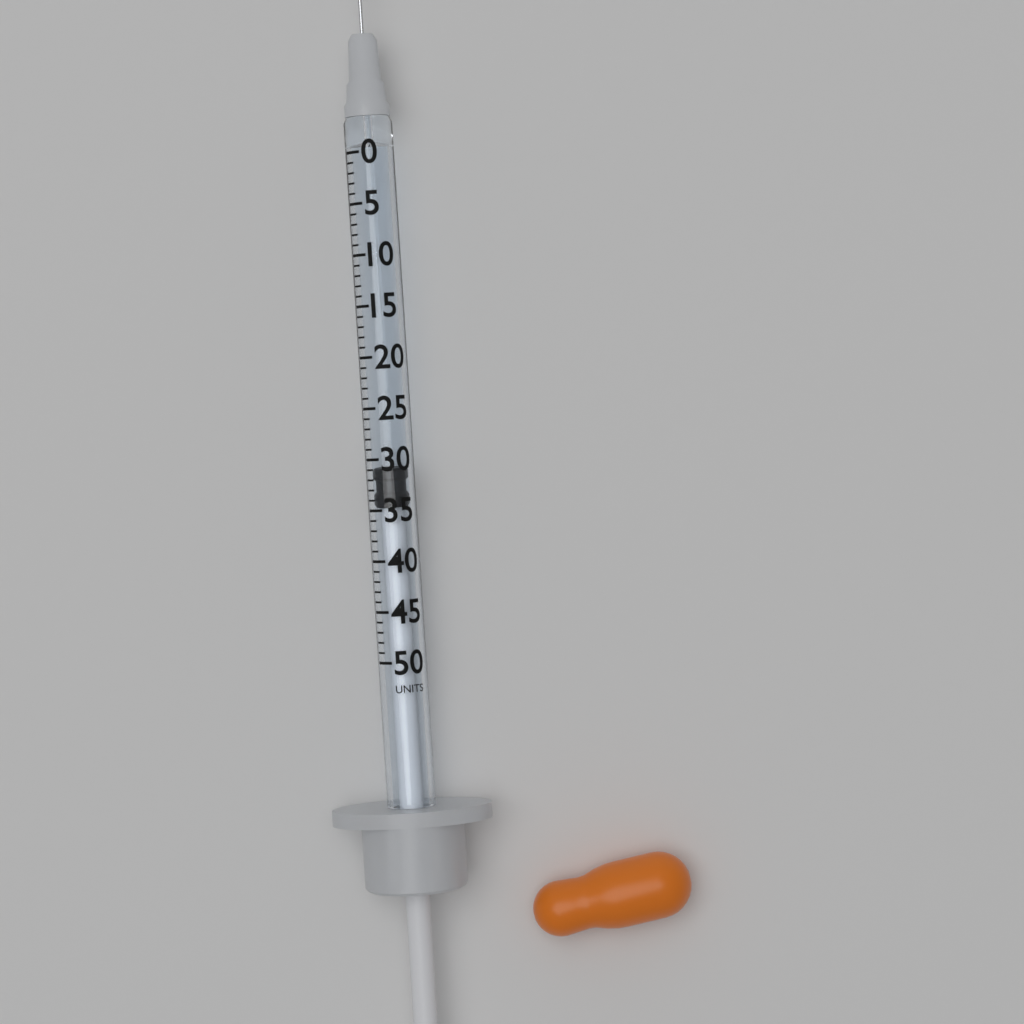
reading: 31 units
